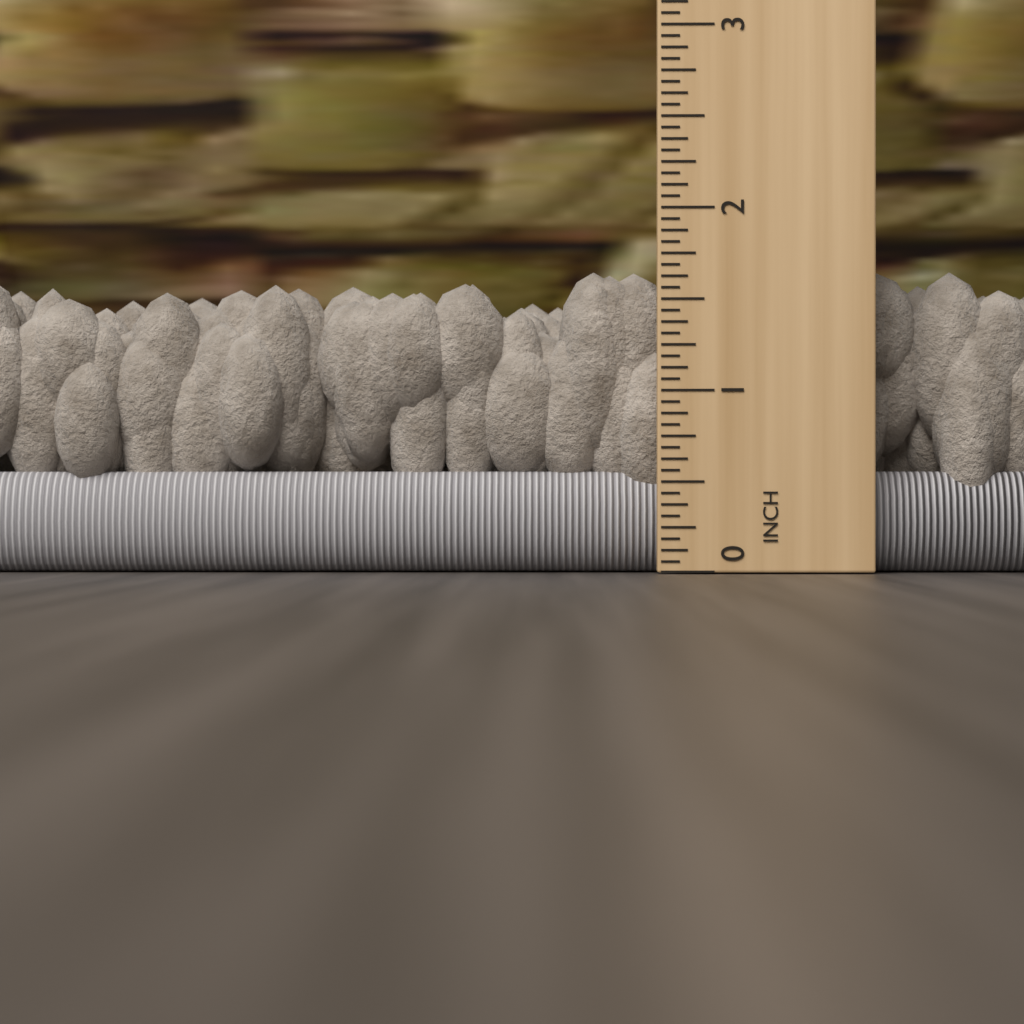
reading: 1.6875 in
